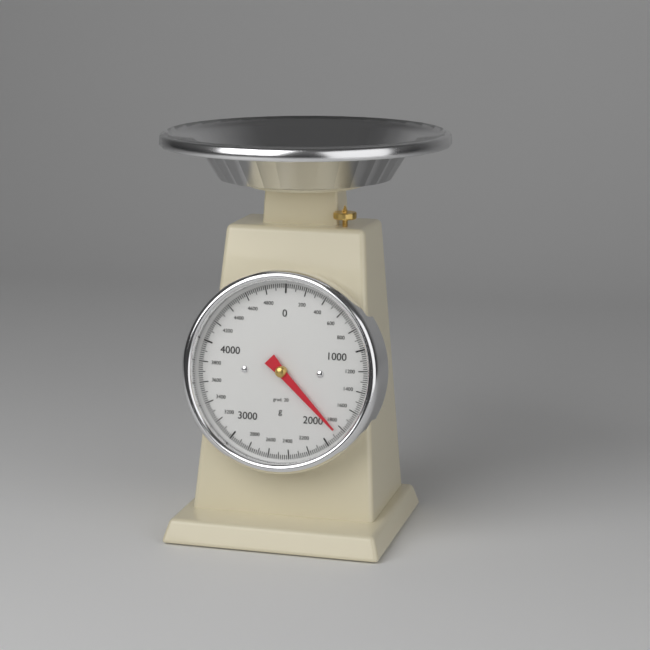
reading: 1860 g
